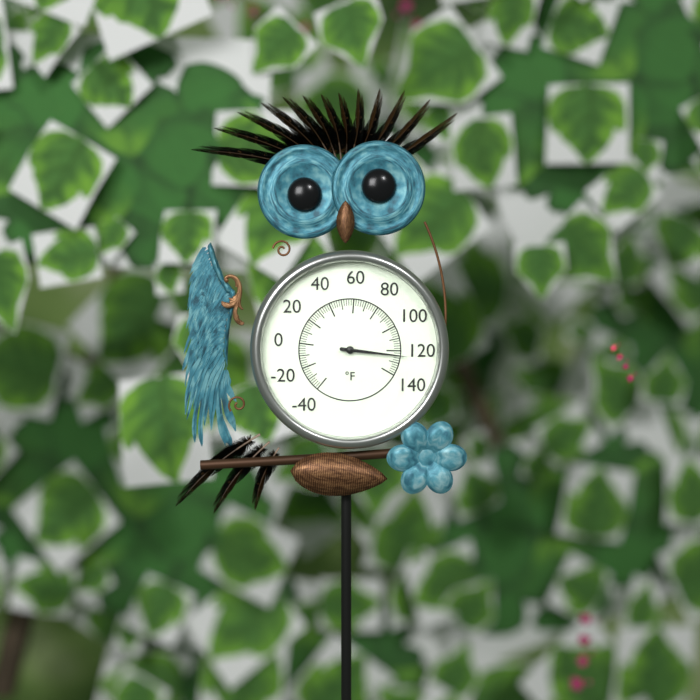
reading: 124 °F
